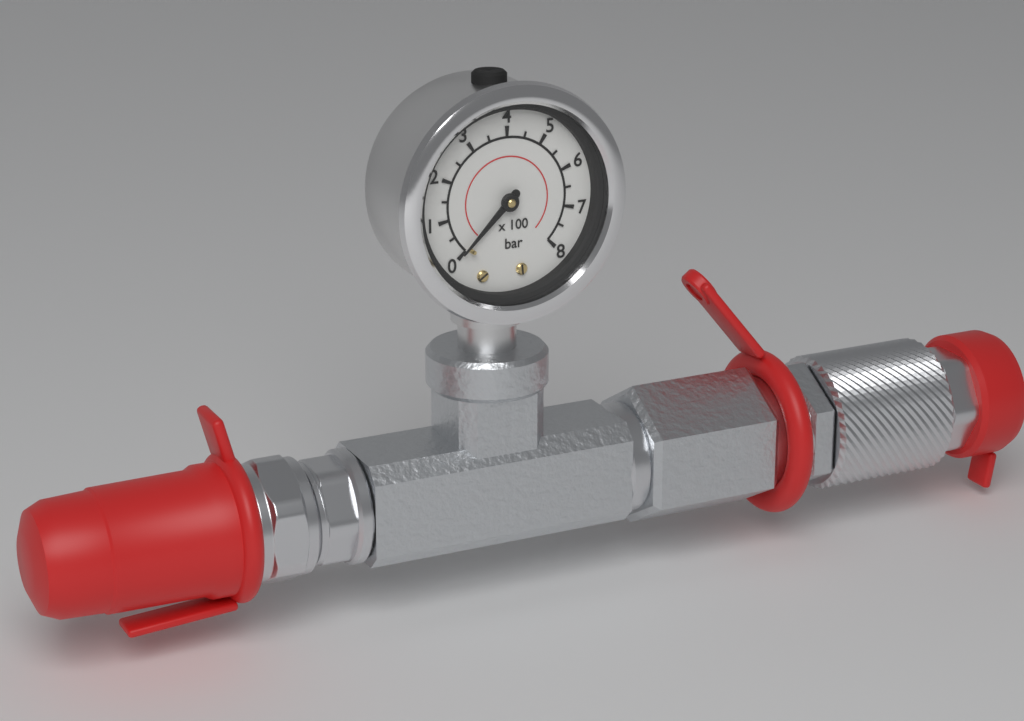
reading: 0 bar
